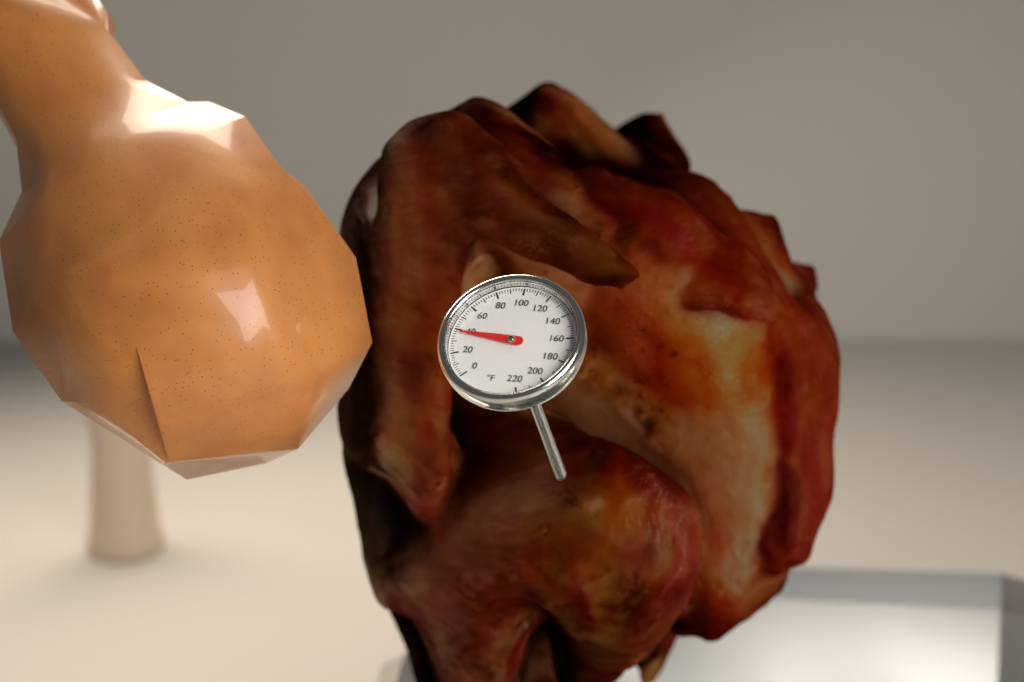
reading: 38 °F
